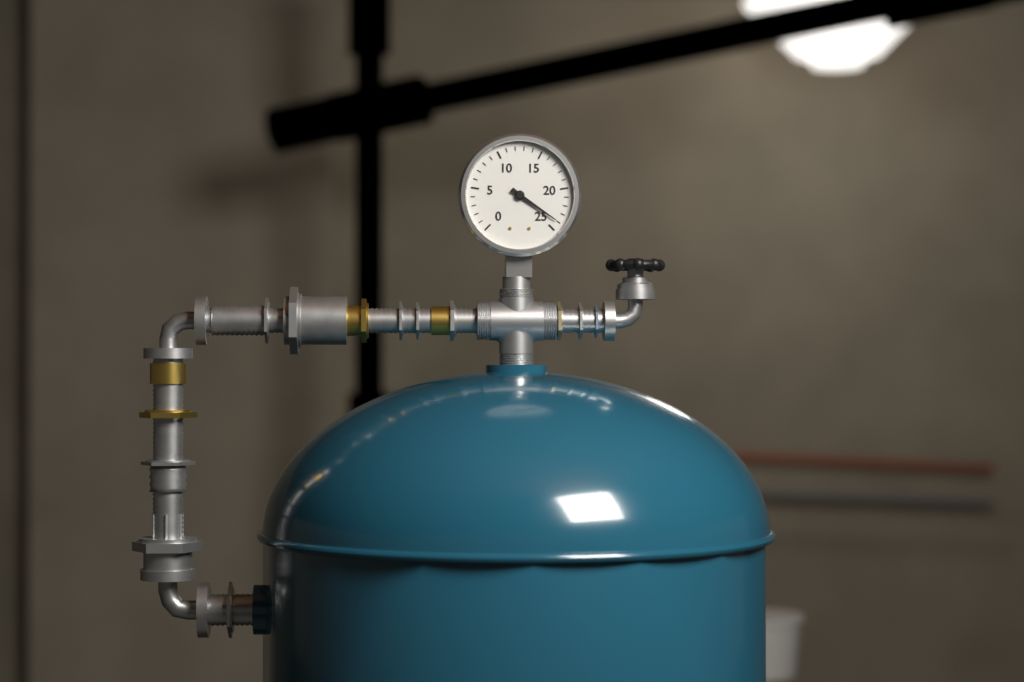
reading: 24 (no unit)
